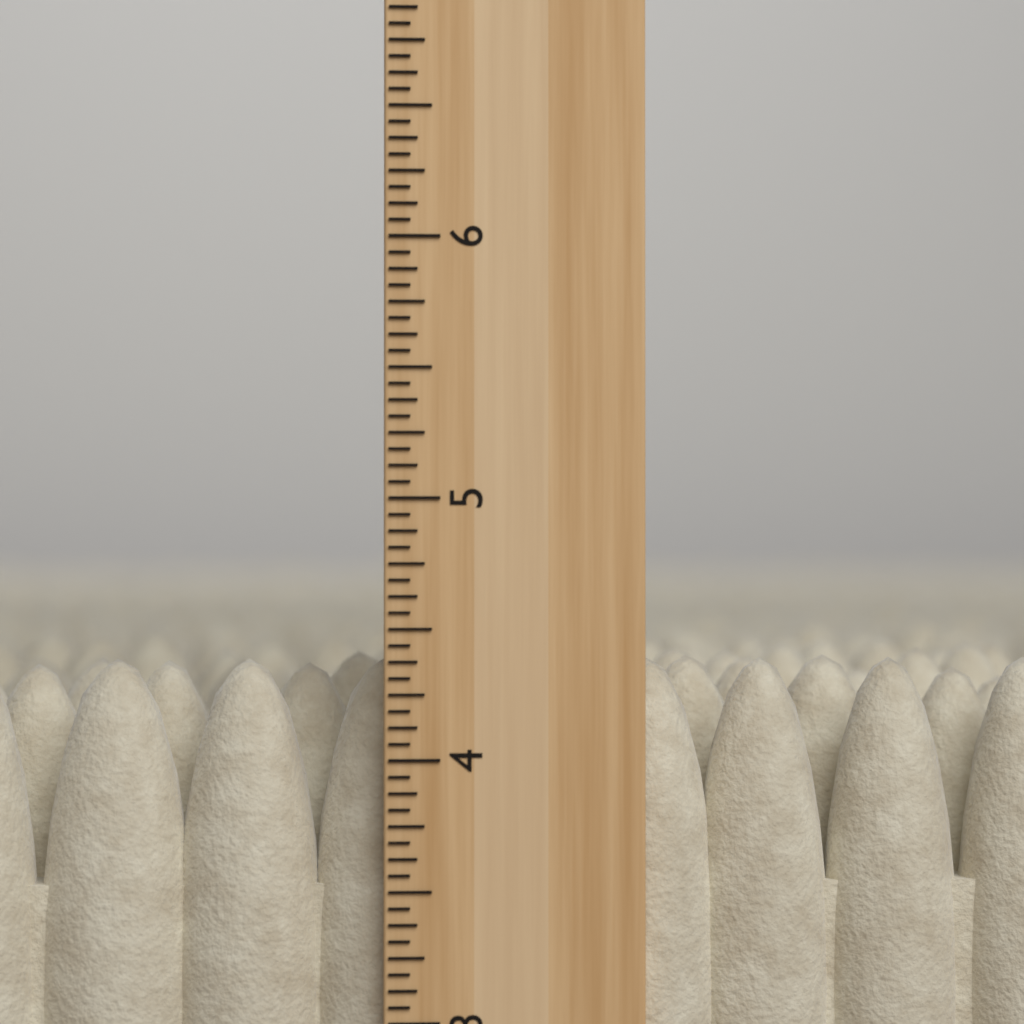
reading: 4.3750 inch
